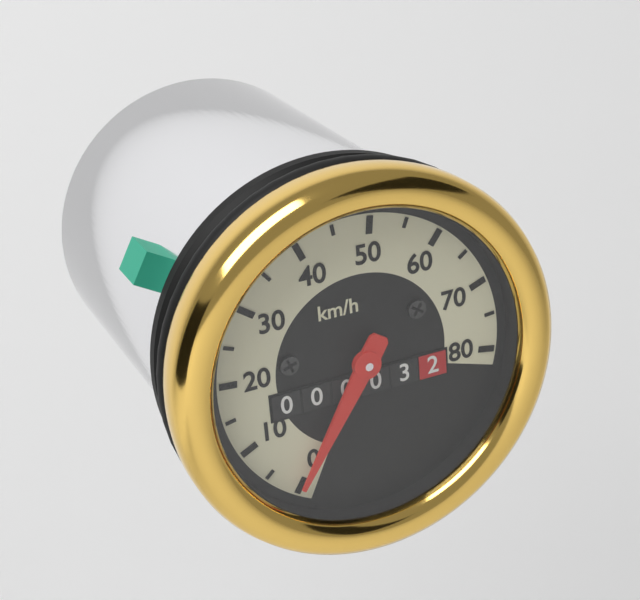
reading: 0 km/h
